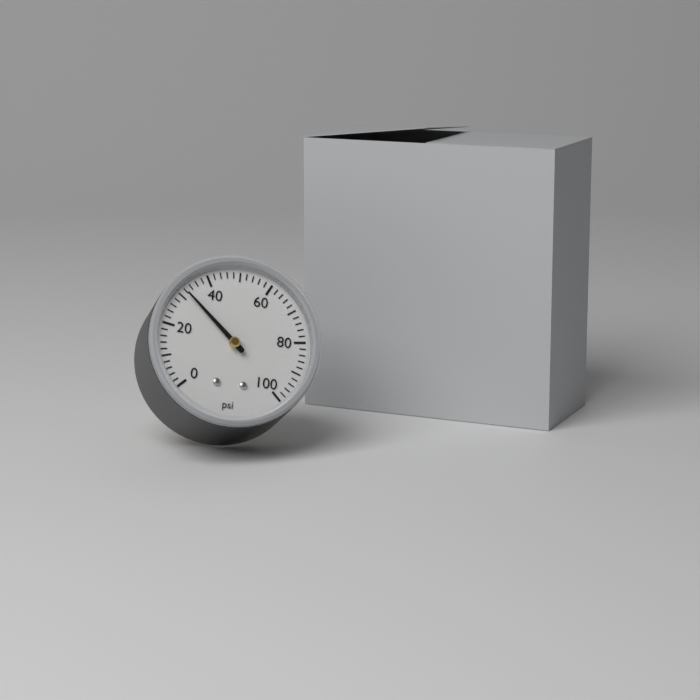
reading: 32 psi
